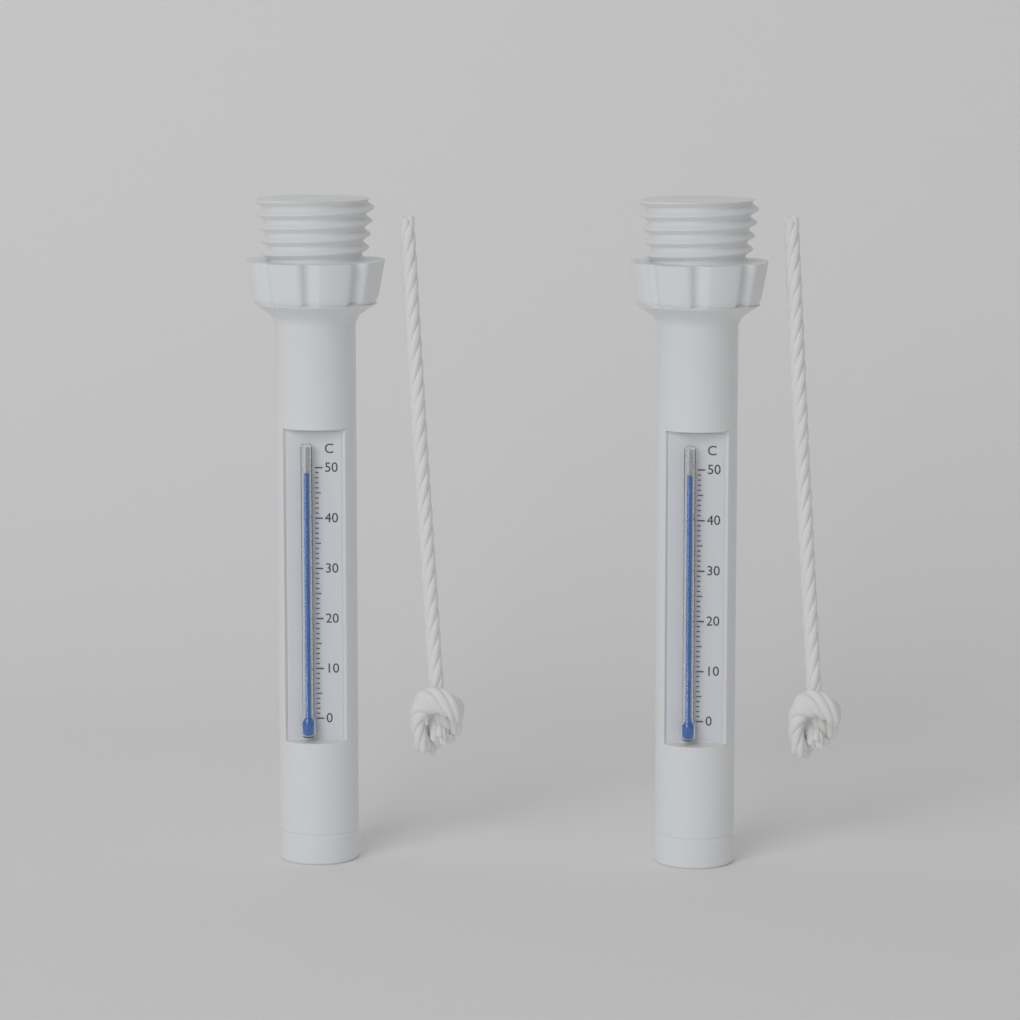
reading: 49 °C
